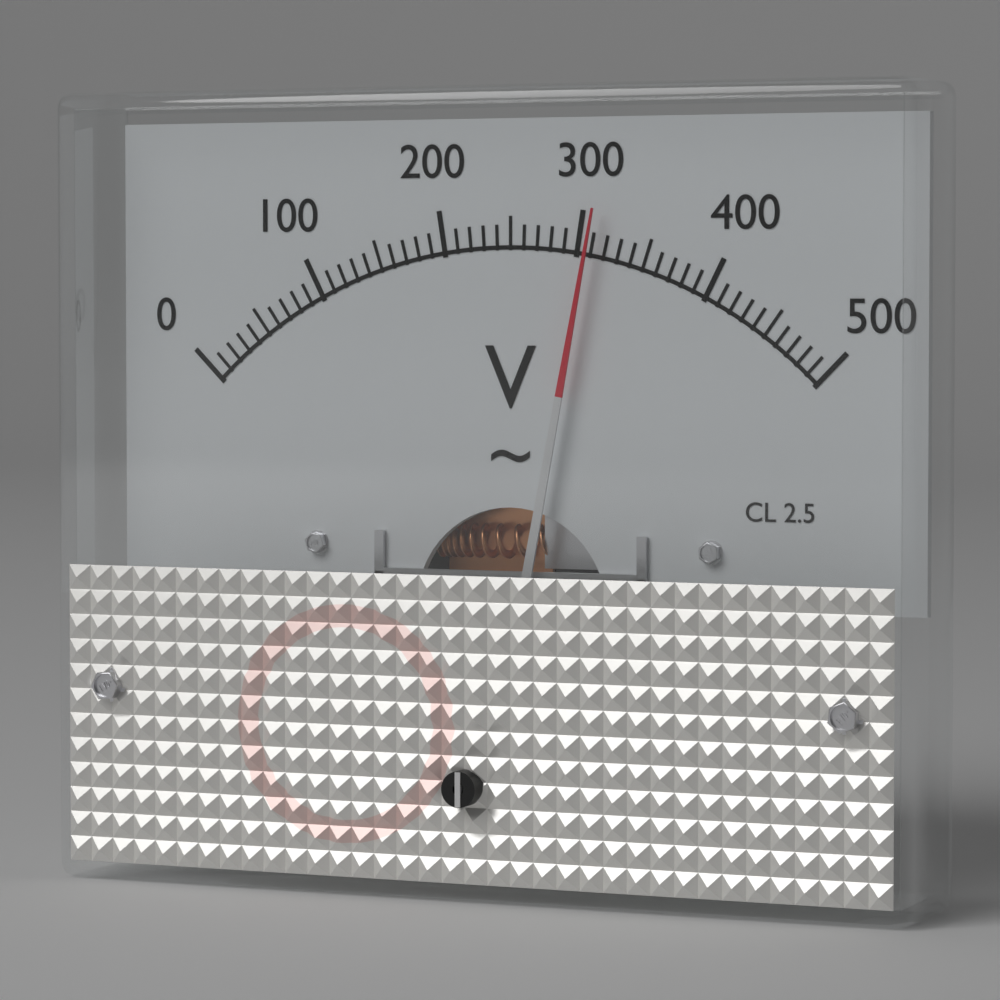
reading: 310 V
